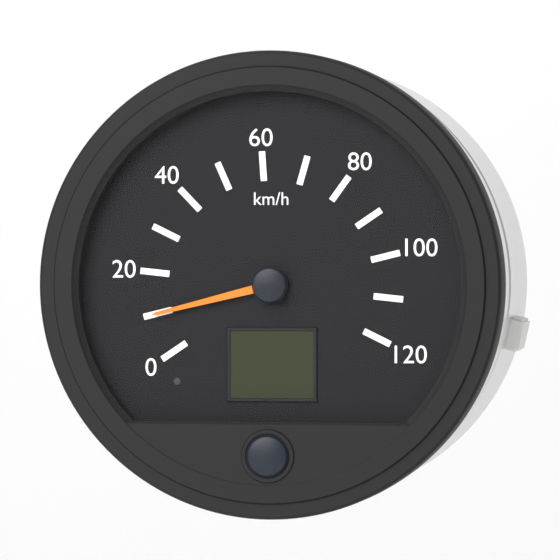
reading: 10 km/h
